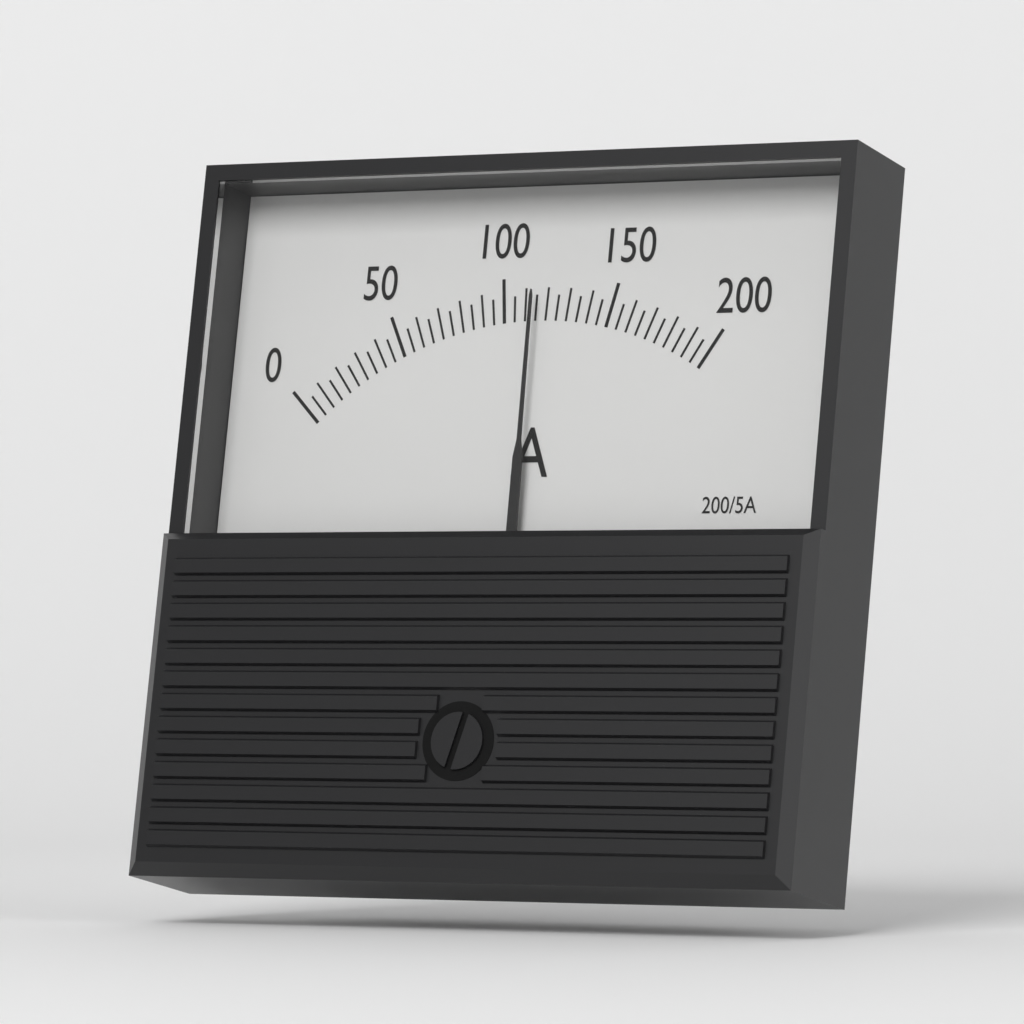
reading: 115 A
